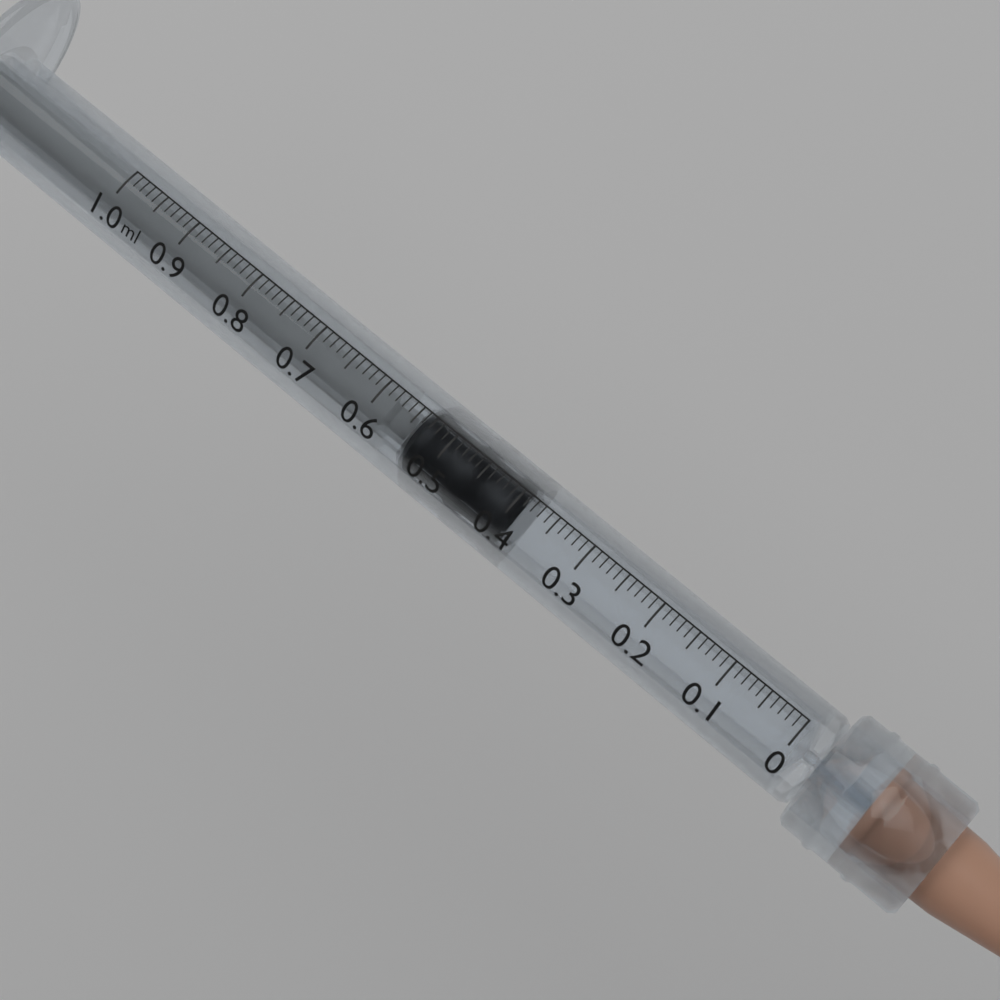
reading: 0.39 ml
